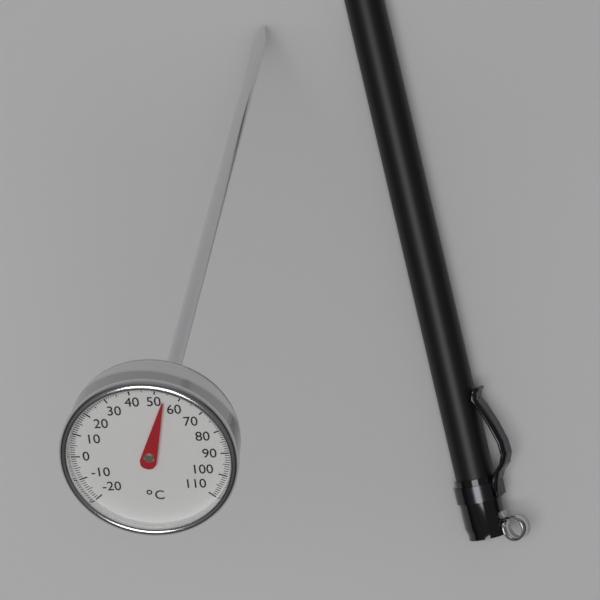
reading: 54 °C
